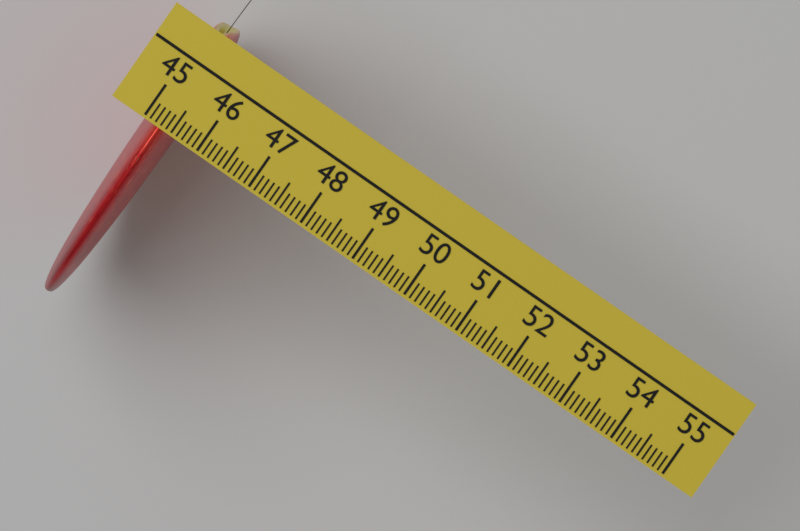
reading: 45.6 (no unit)
